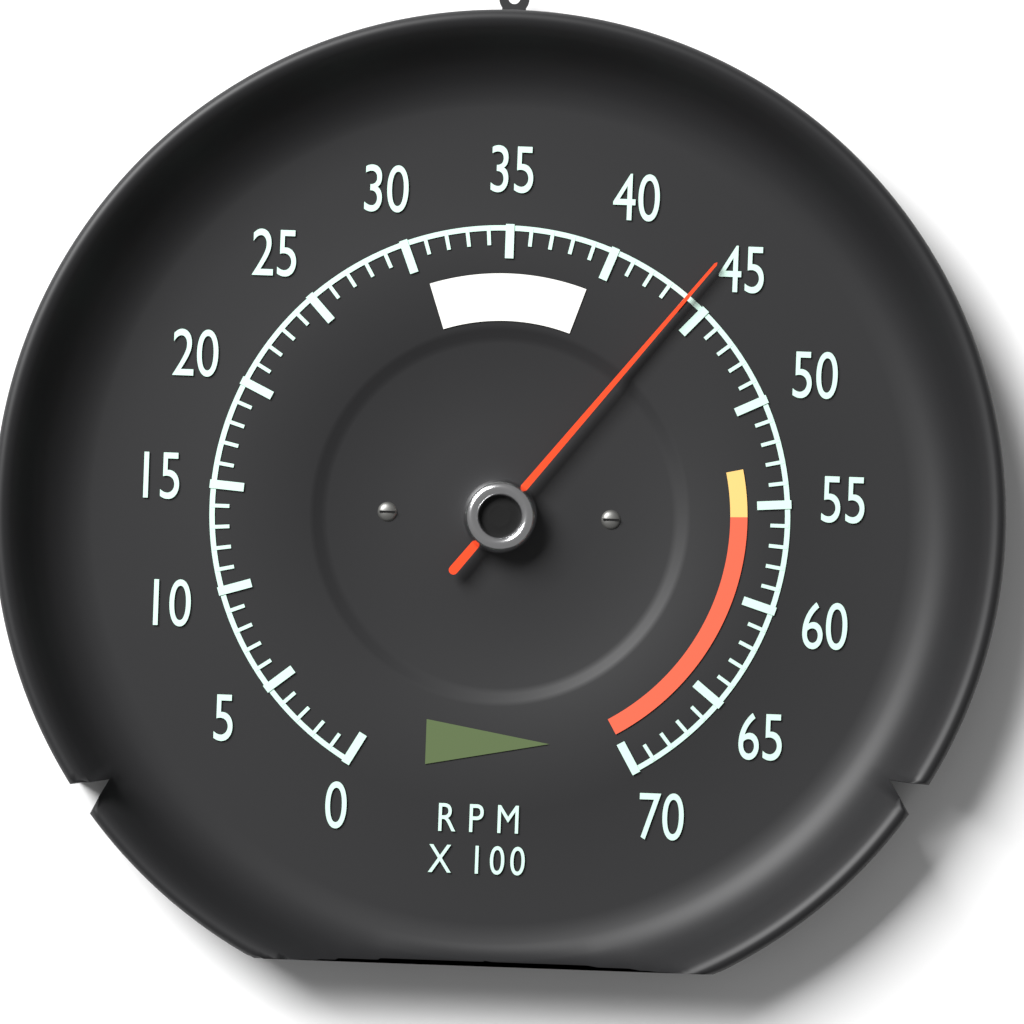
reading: 4400 RPM
